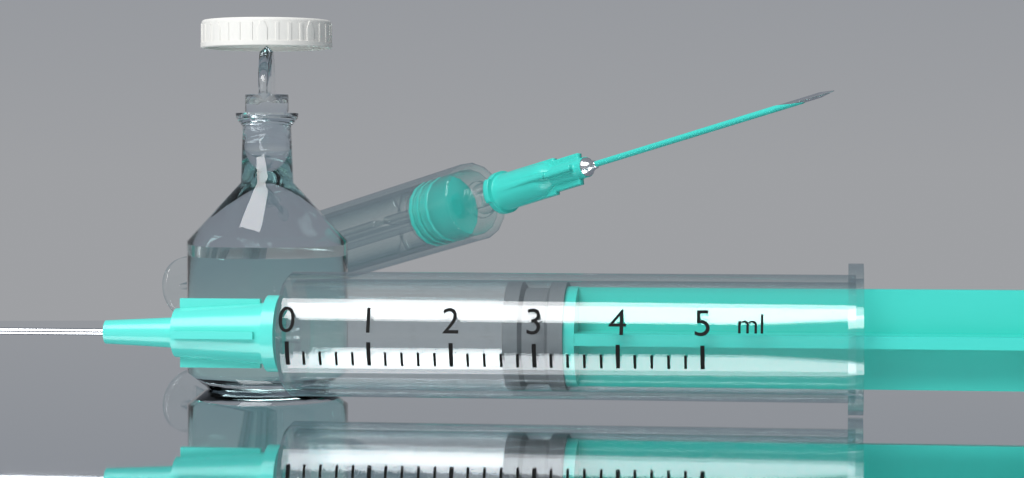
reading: 2.6 ml
